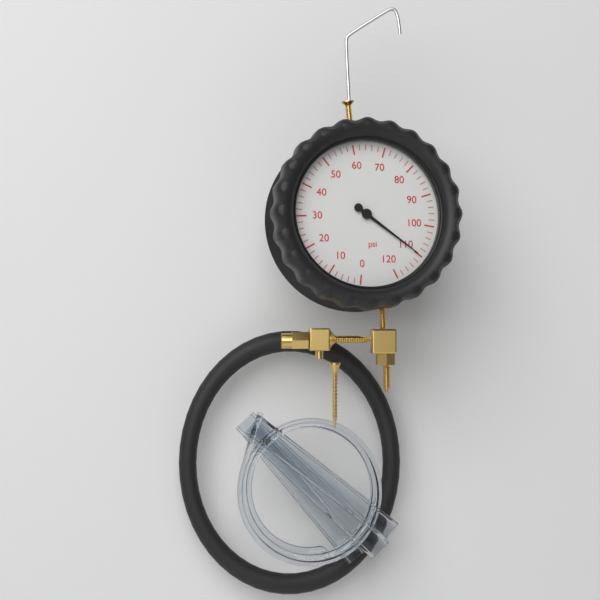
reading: 110 psi
